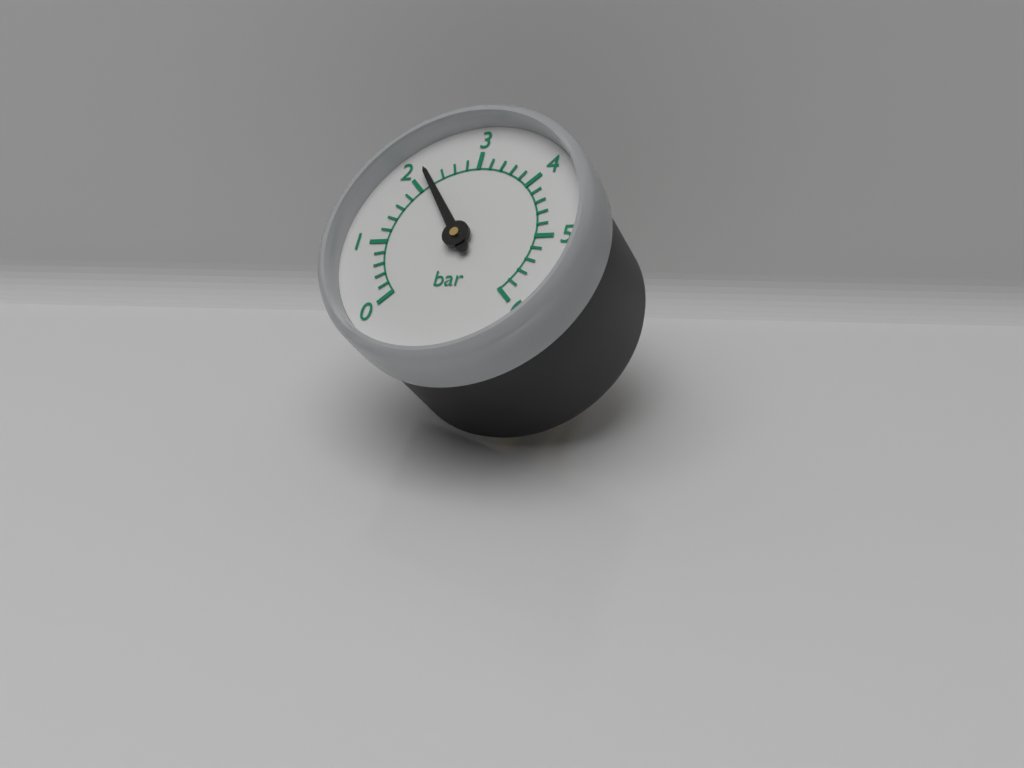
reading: 2.2 bar
